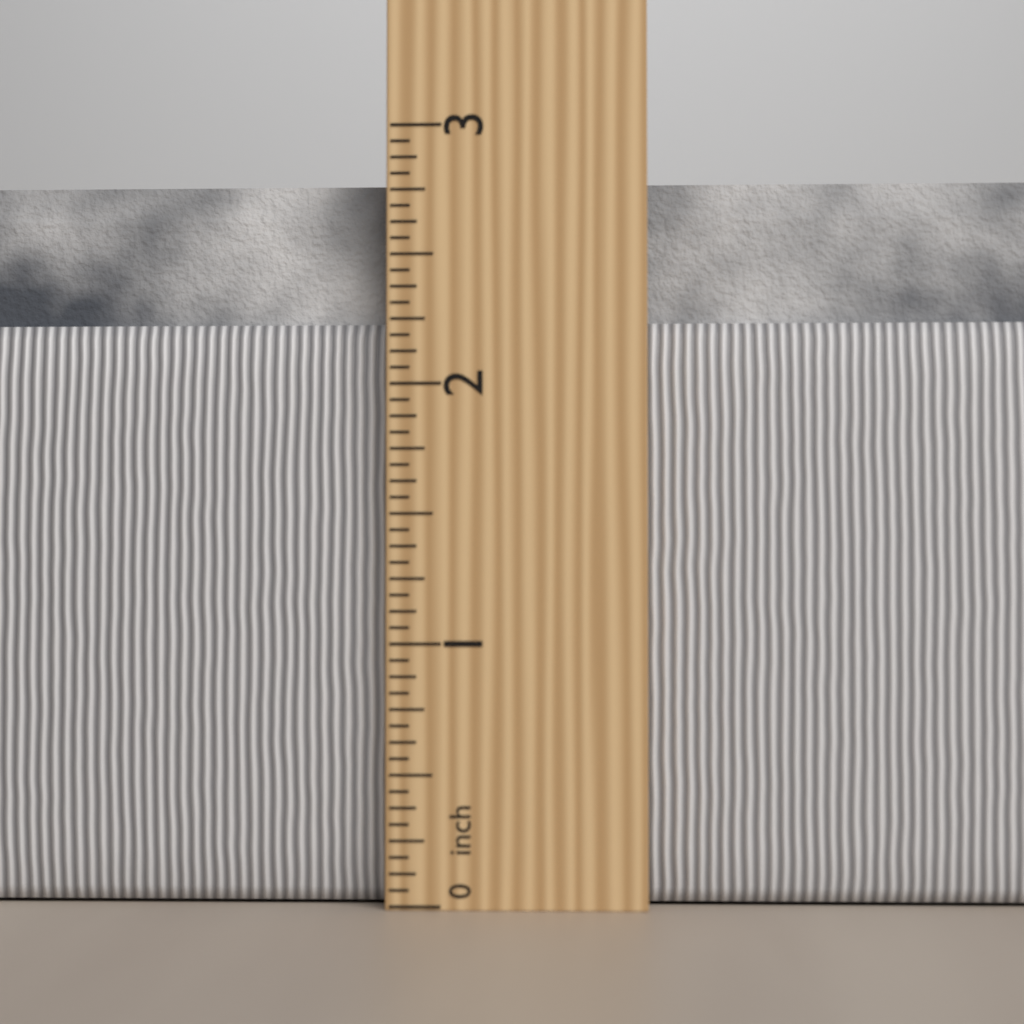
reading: 2.8125 in
